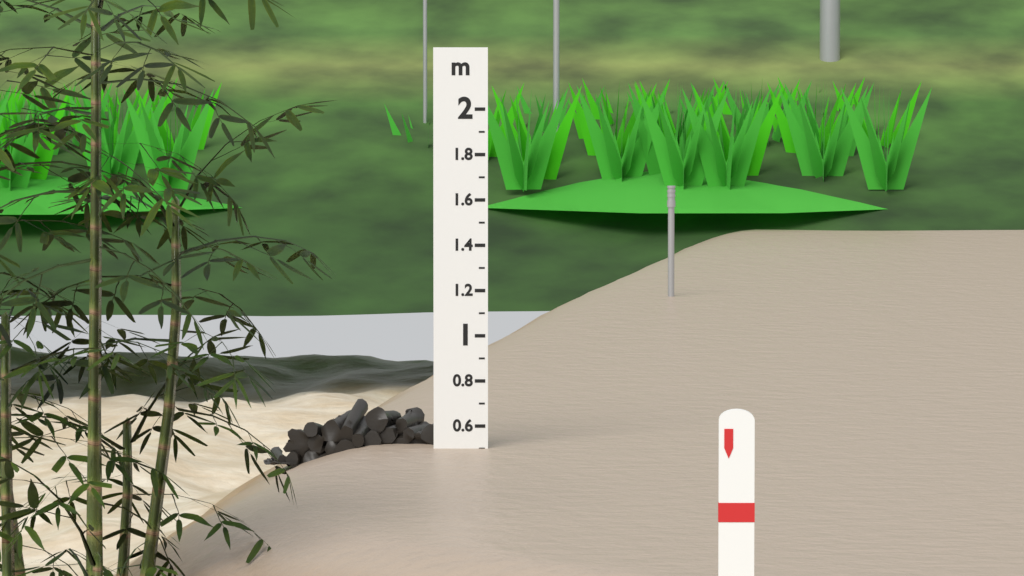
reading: 0.5 m
